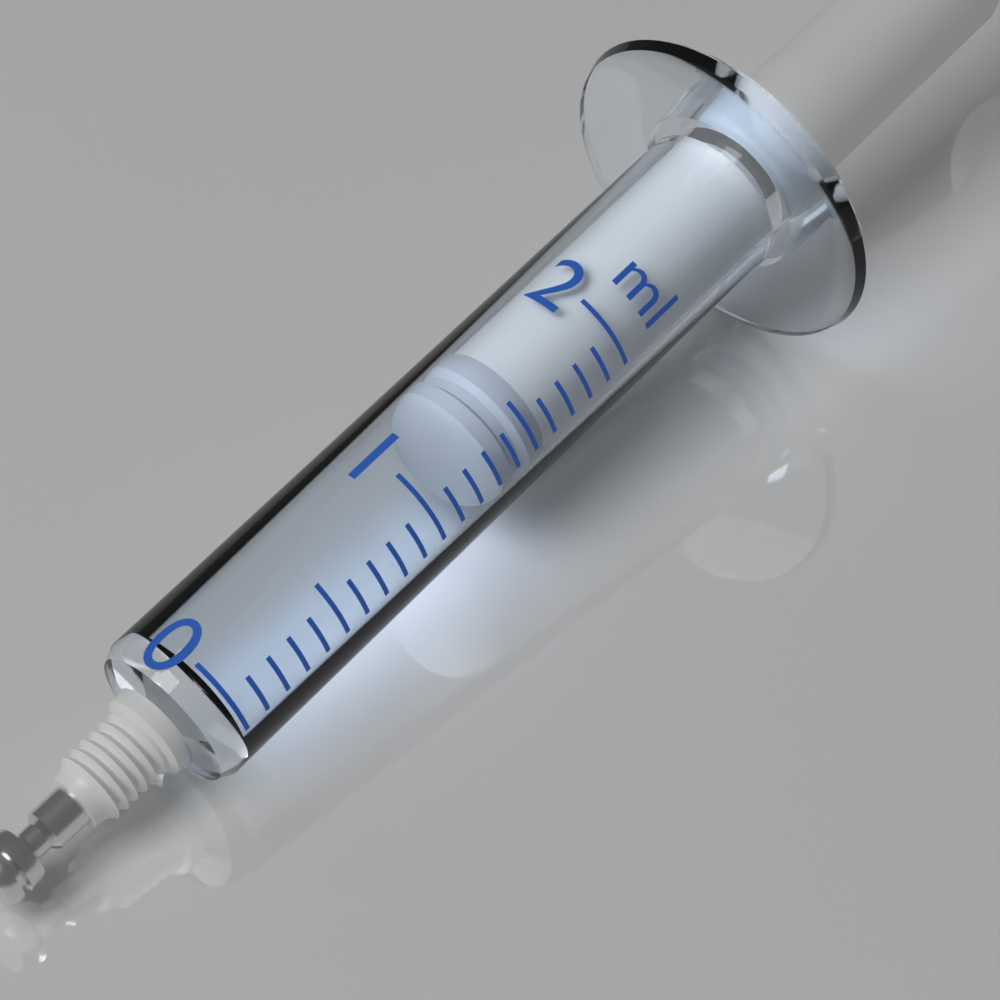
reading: 1.3 ml
